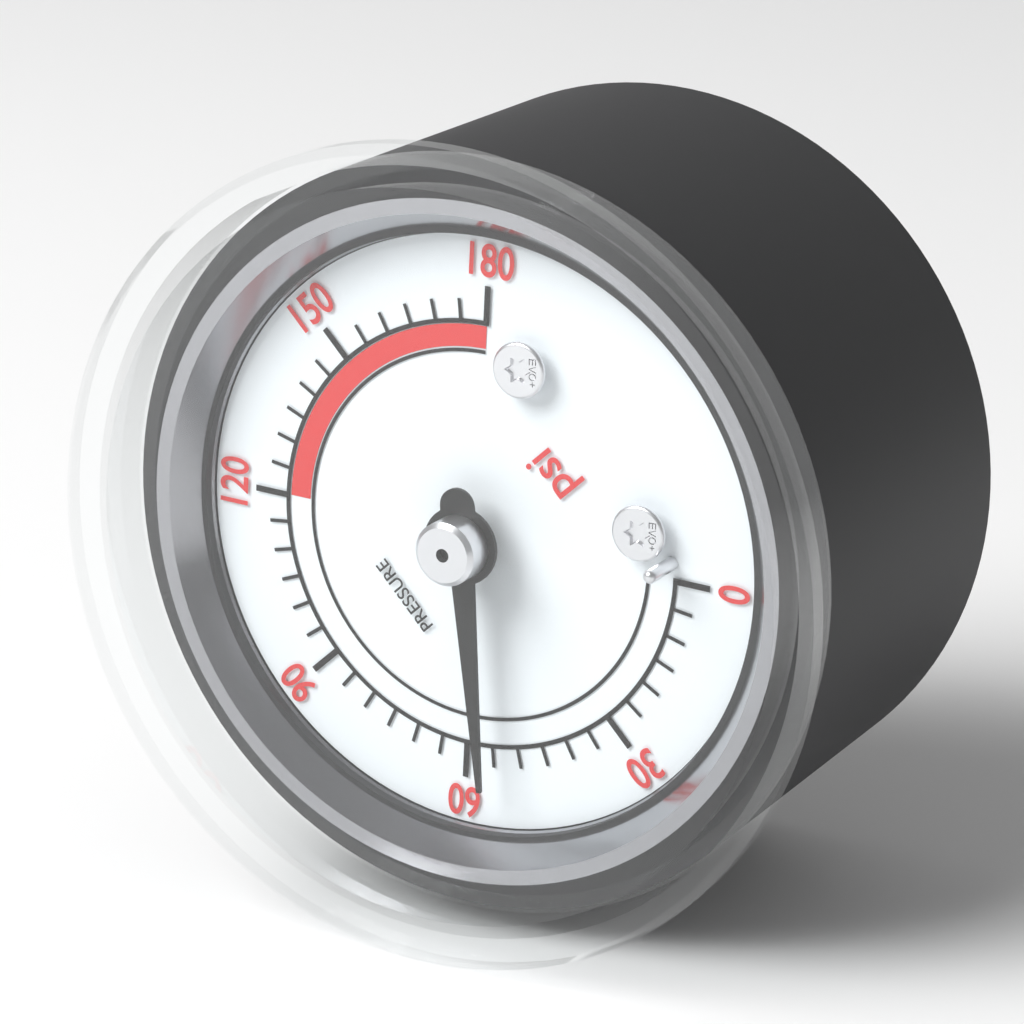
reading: 55 psi
